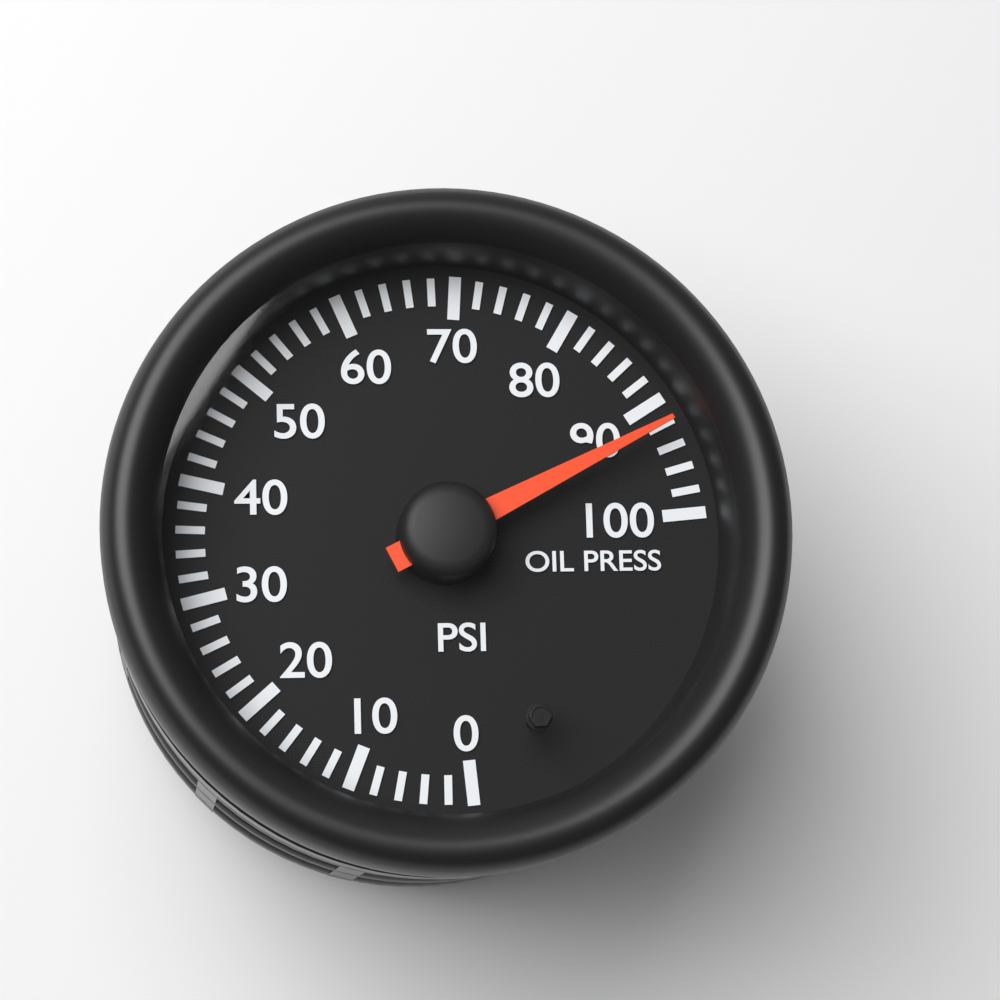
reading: 92 psi
